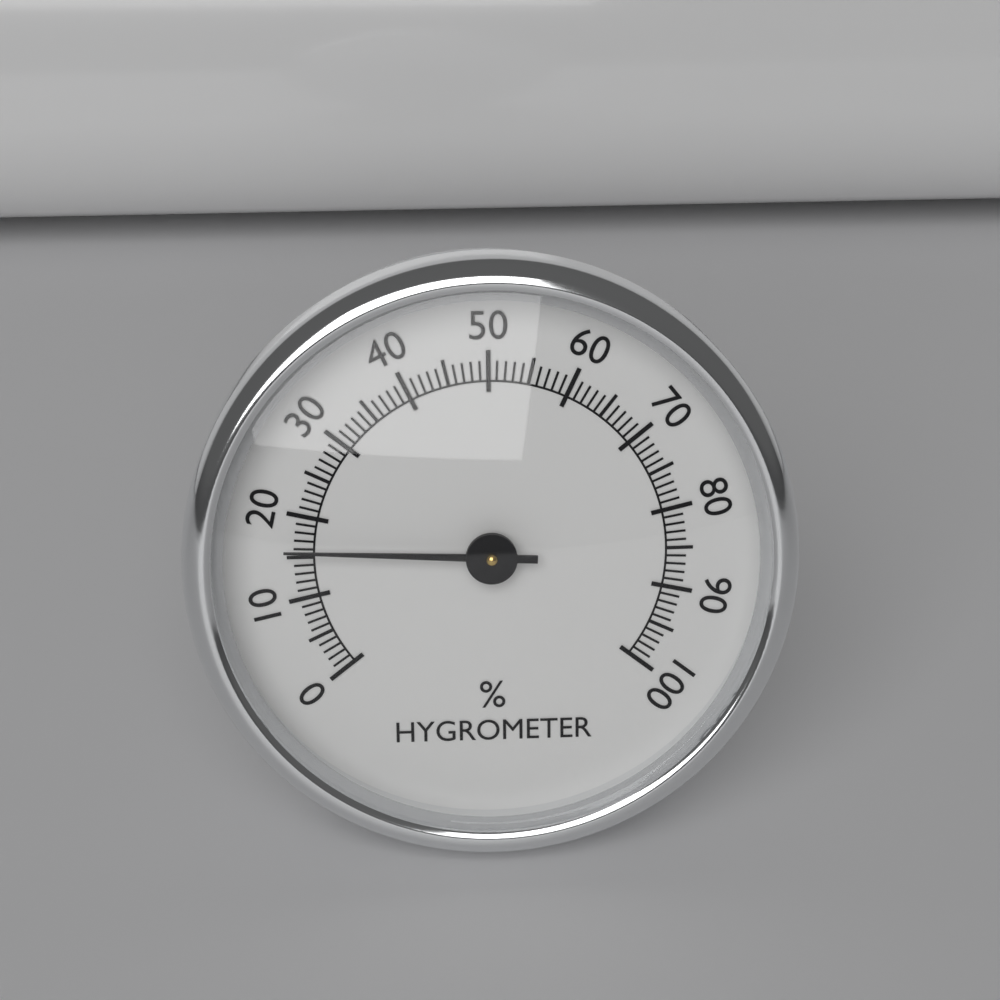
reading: 16 %
